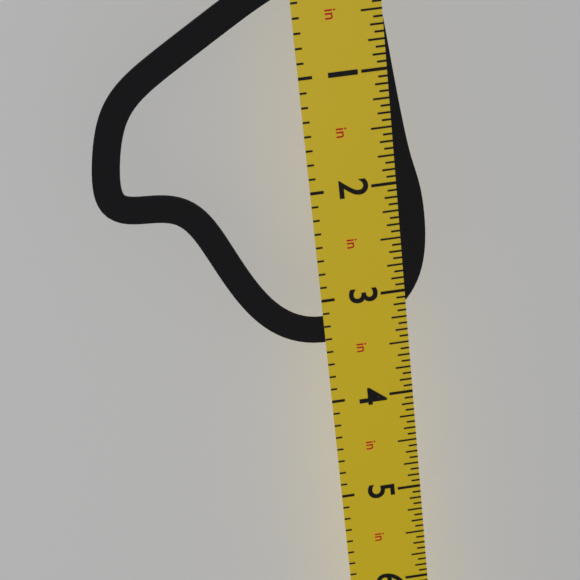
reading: 3.4375 in
